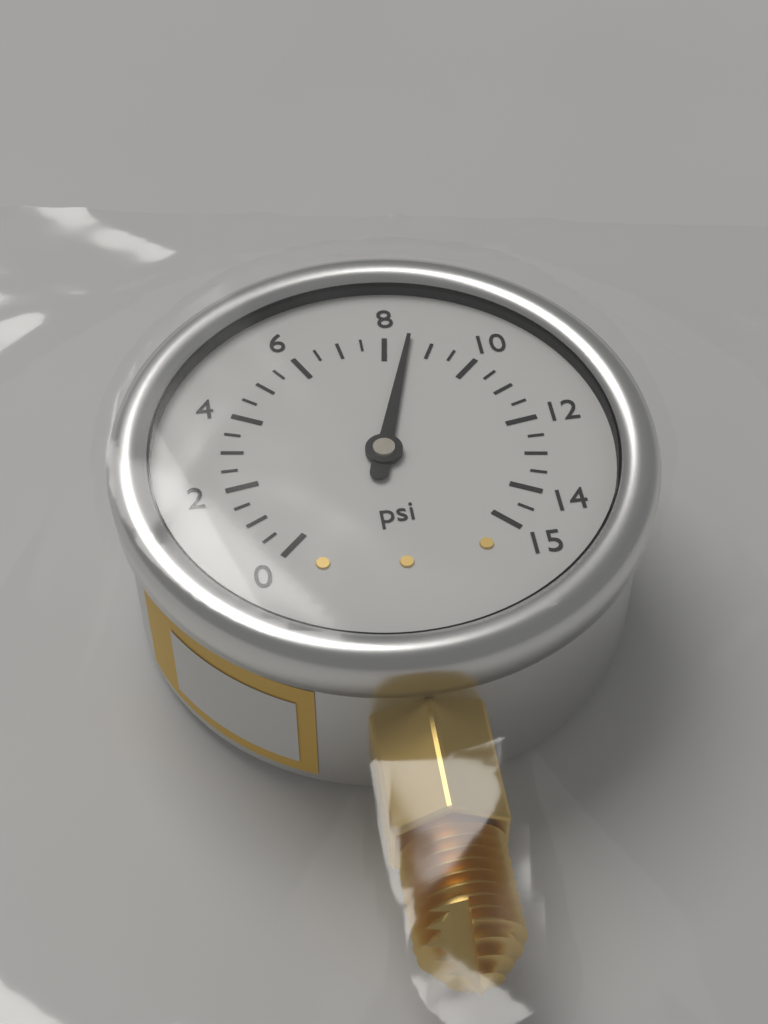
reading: 8.5 psi
